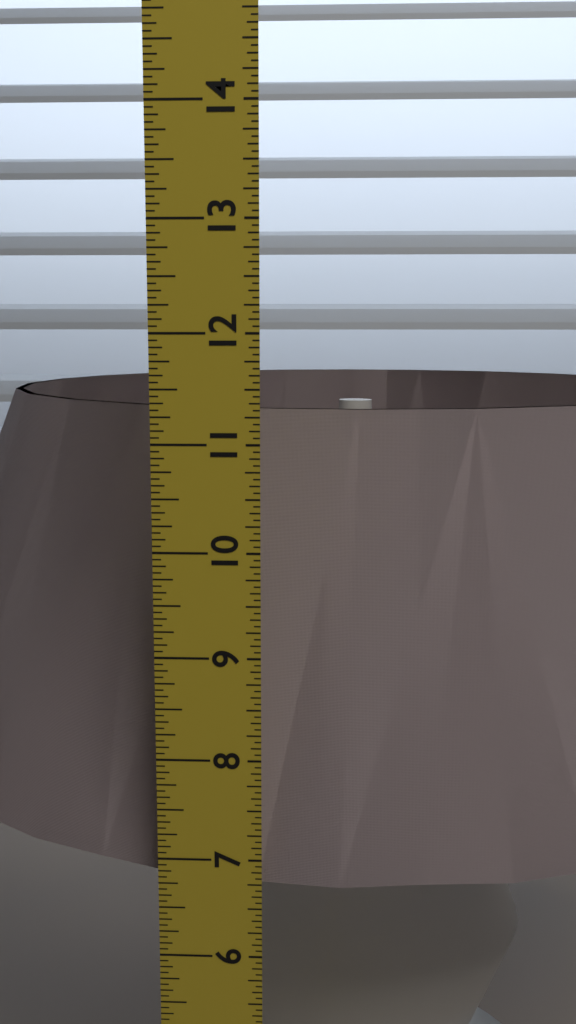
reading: 11.1875 in
